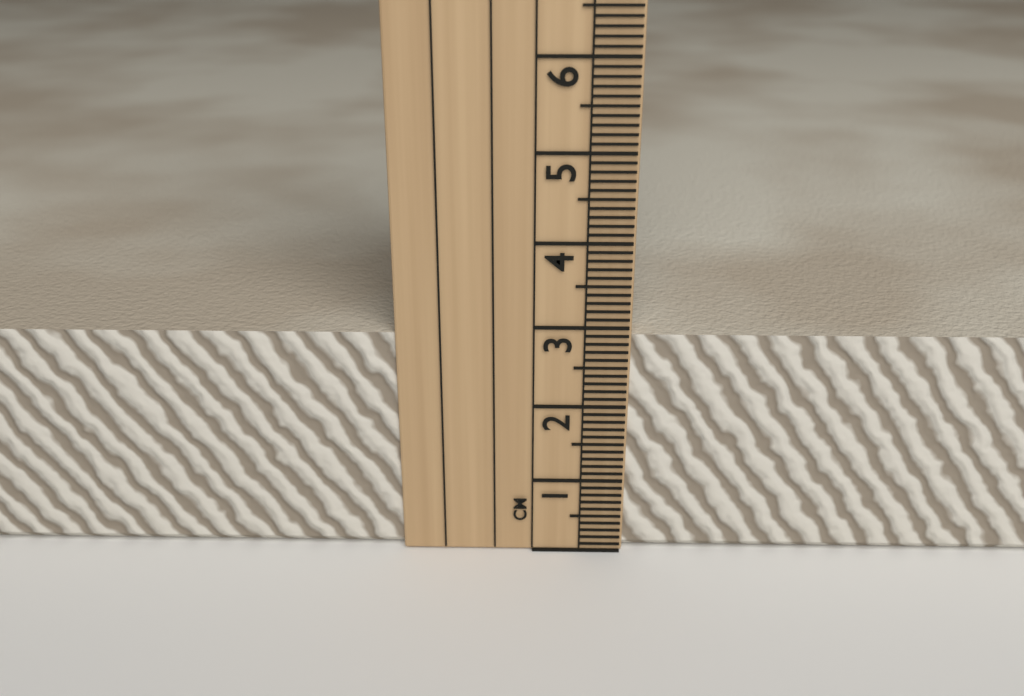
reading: 2.9 cm
